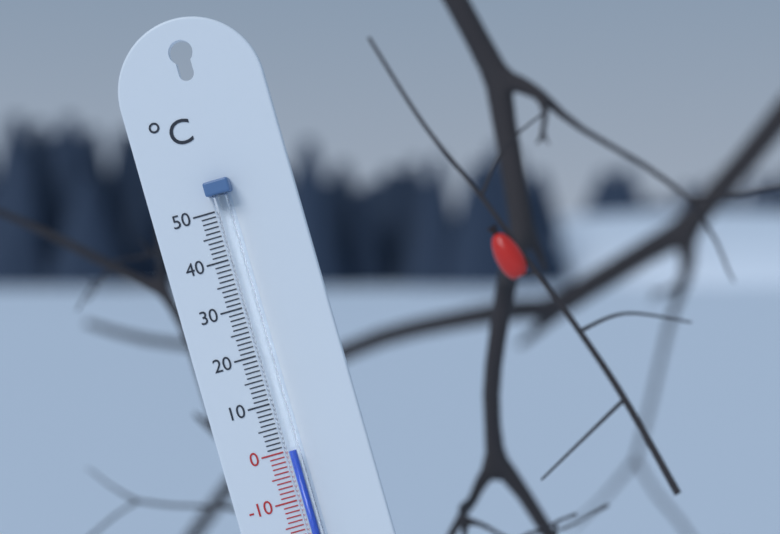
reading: 0 °C
